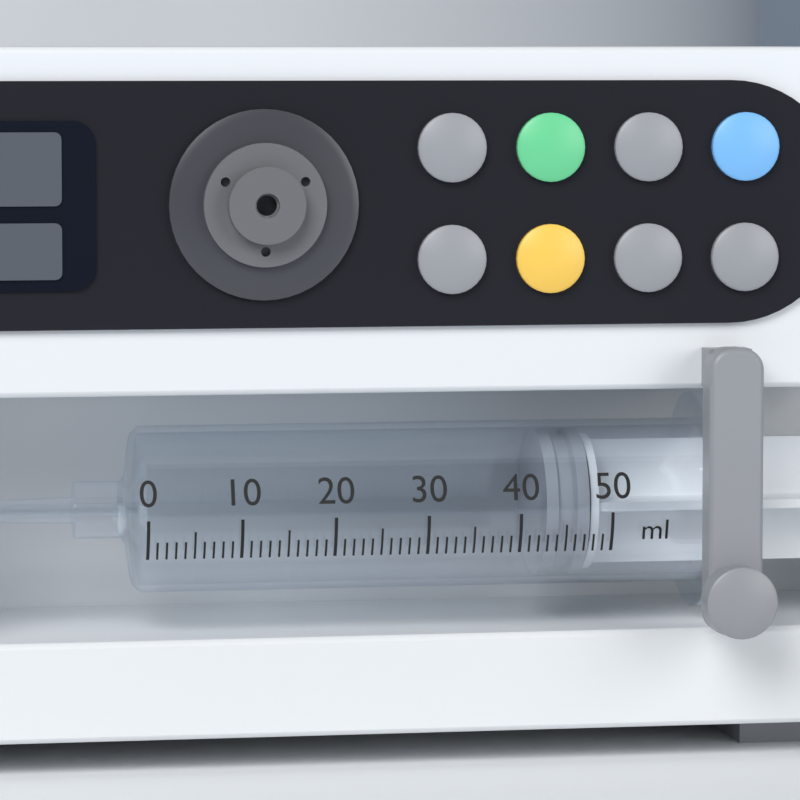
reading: 43 ml
